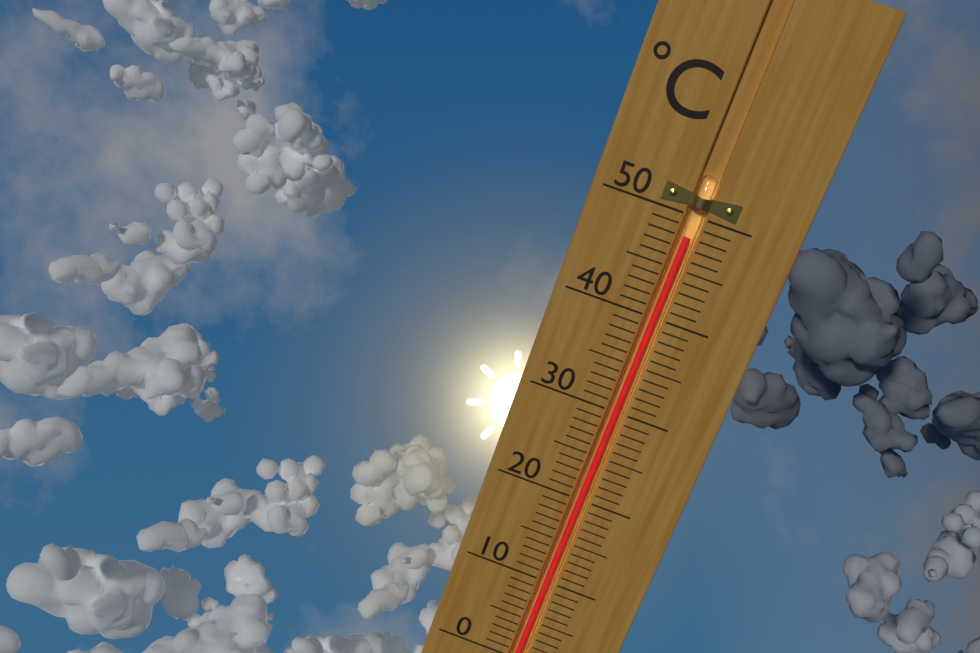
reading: 48 °C
